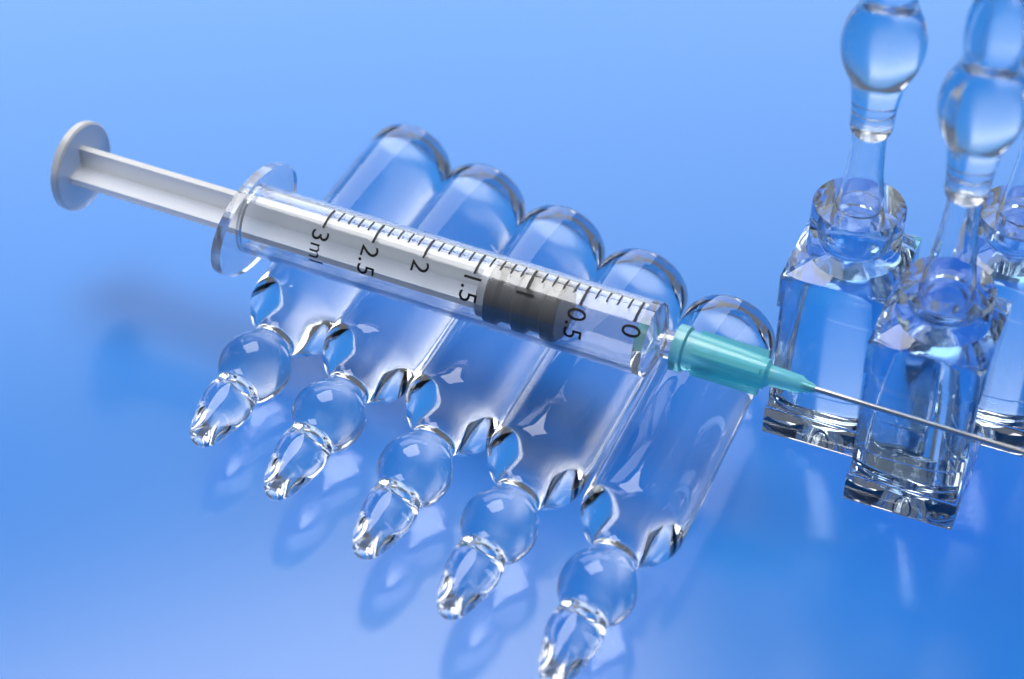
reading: 0.7 ml
